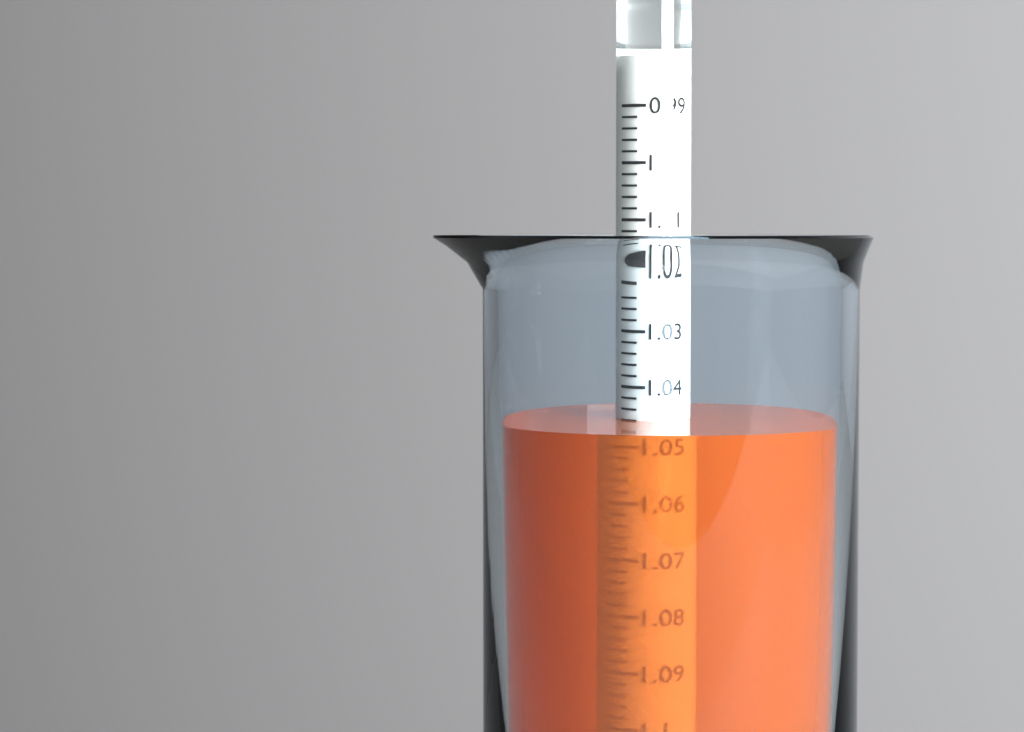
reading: 1.046 (no unit)
